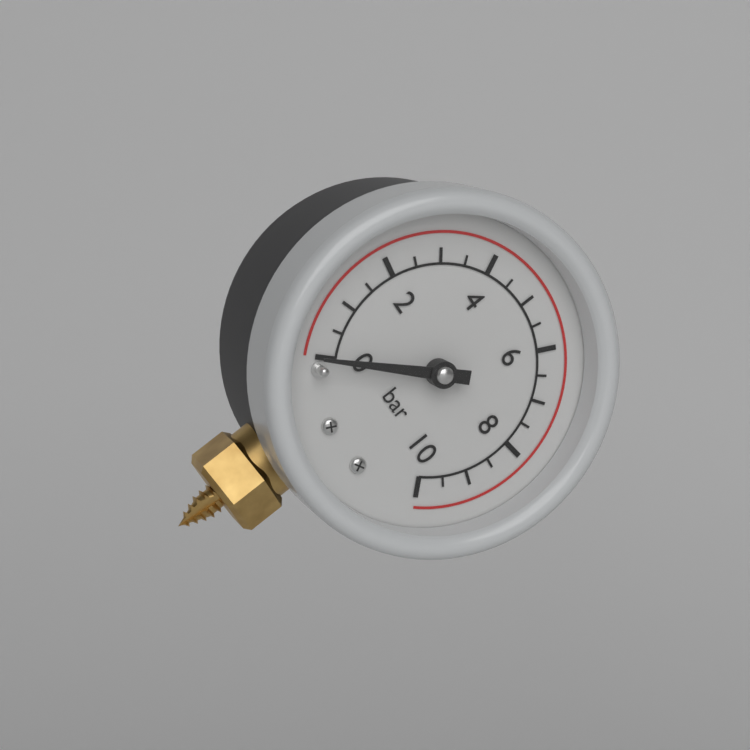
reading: 0.0 bar
